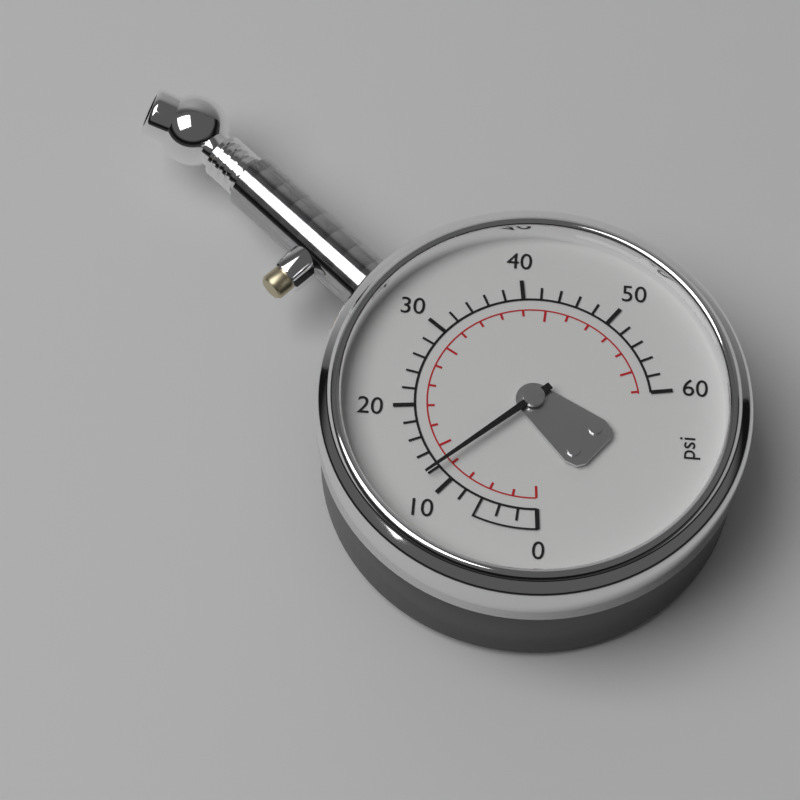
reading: 12 psi
